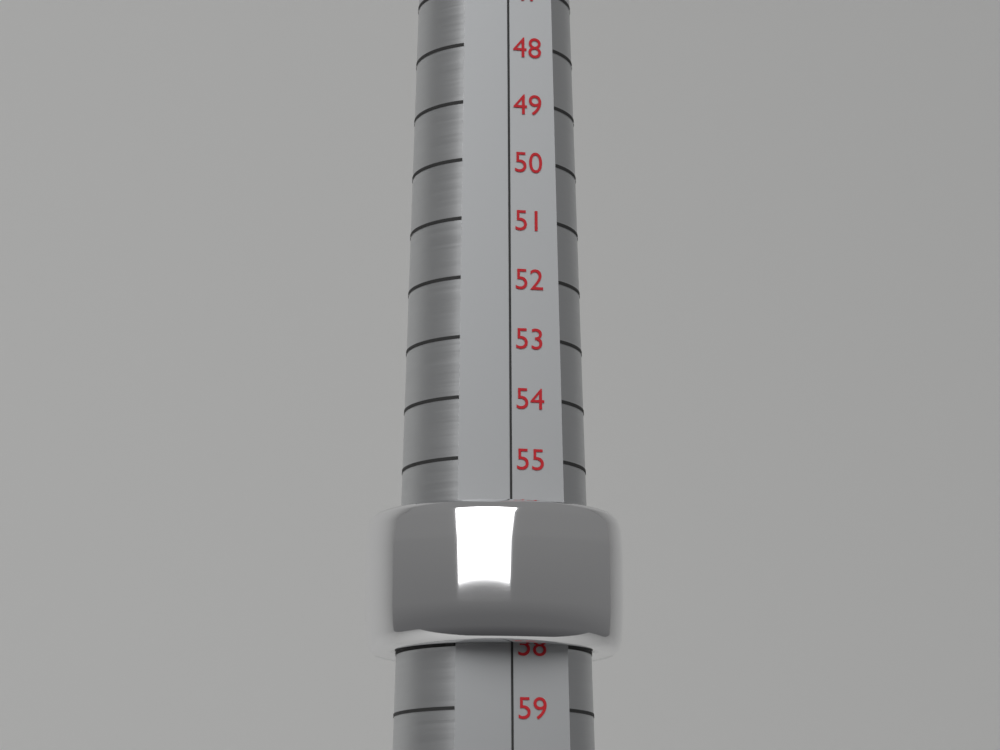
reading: 58 (no unit)
